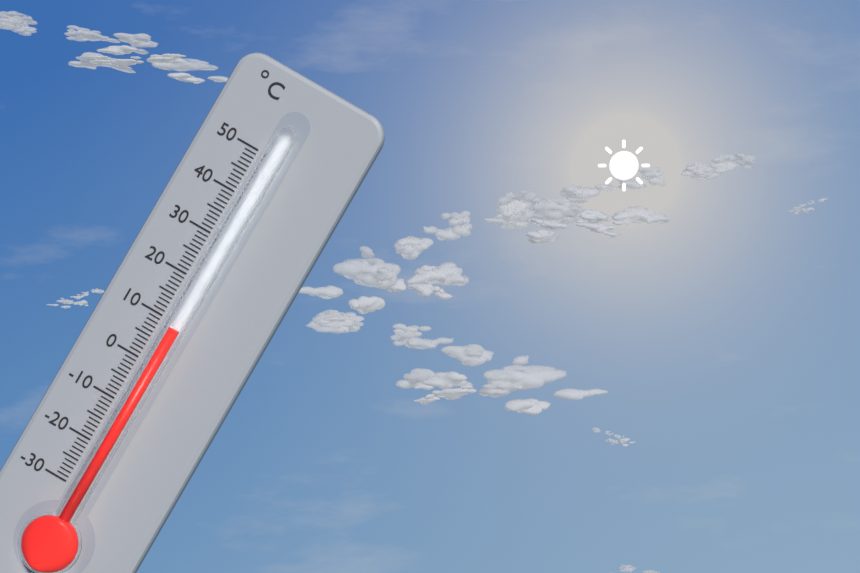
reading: 9 °C
